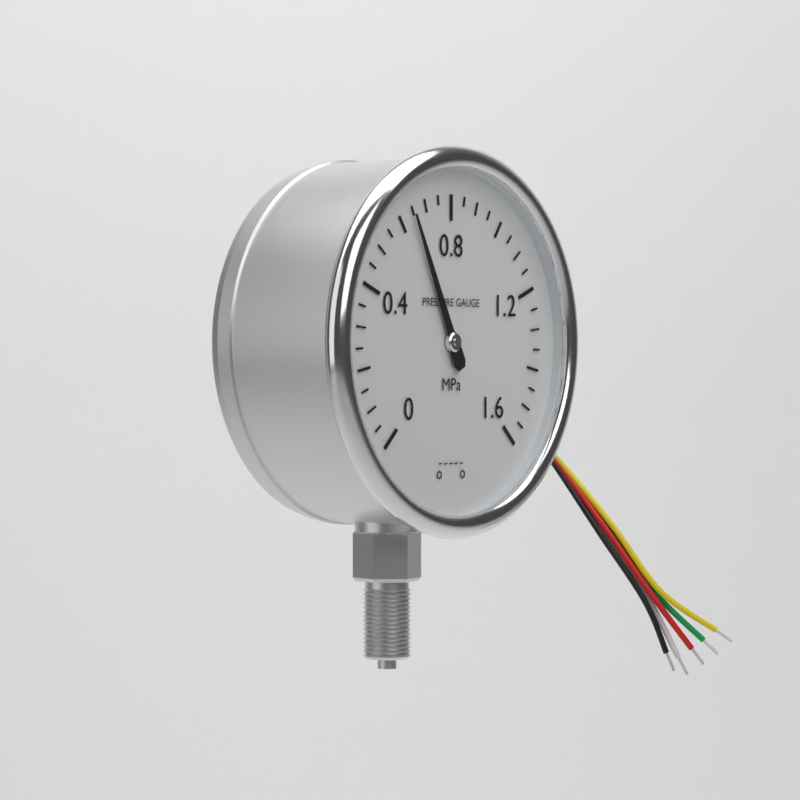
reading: 0.65 MPa
